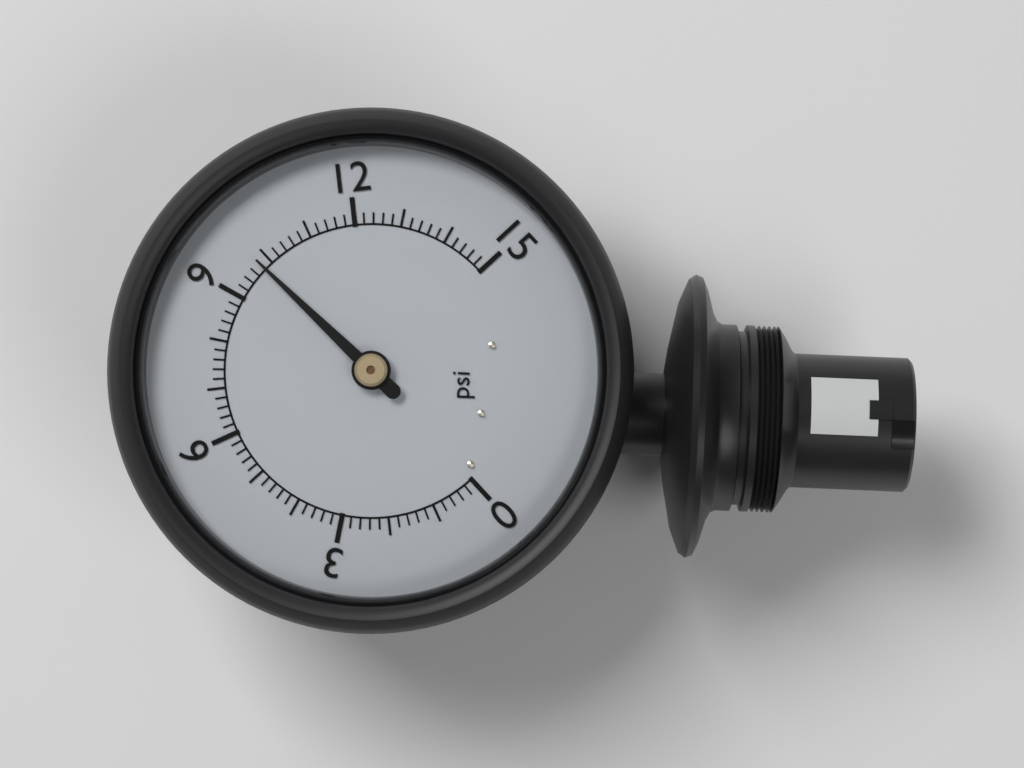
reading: 9.8 psi
